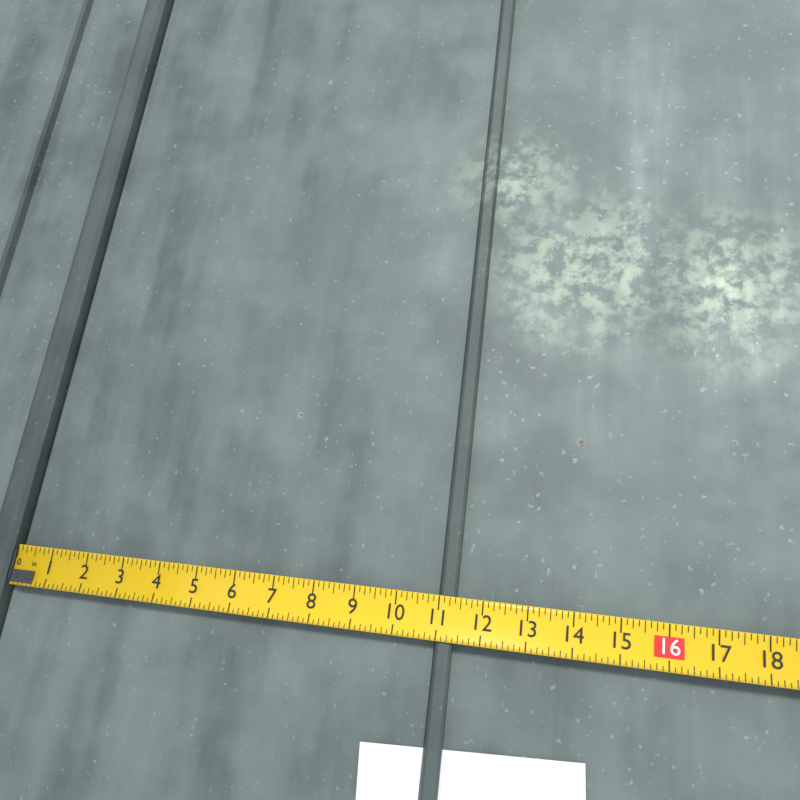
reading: 11.375 in
